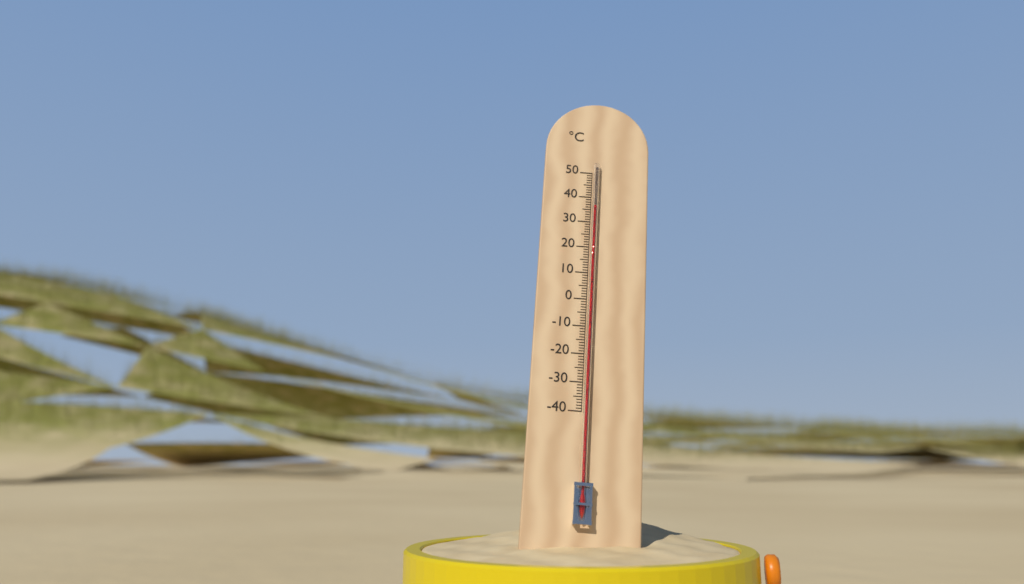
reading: 36 °C
